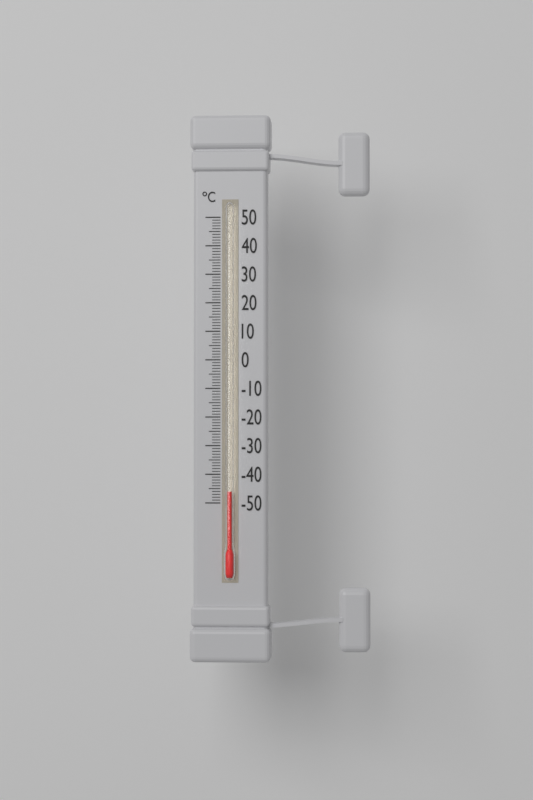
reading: -46 °C
